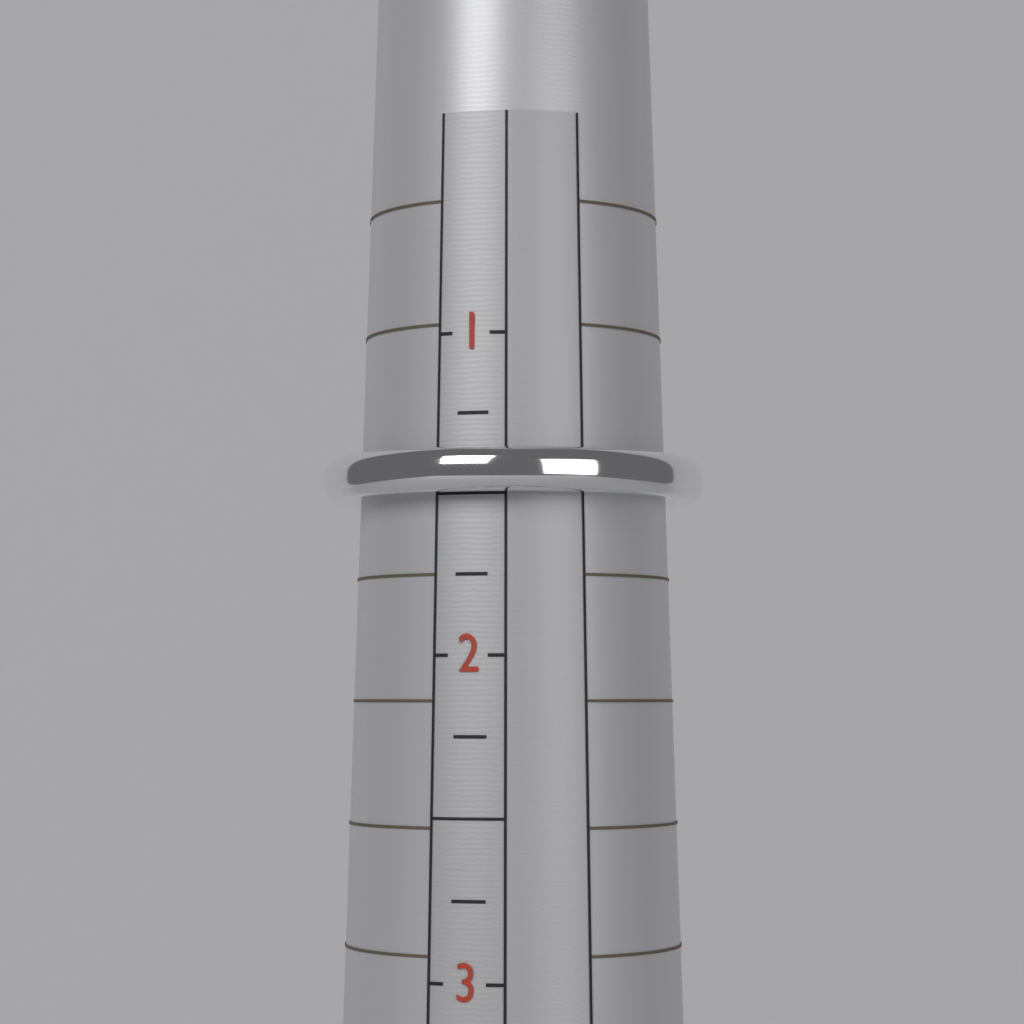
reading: 1.50 (no unit)
